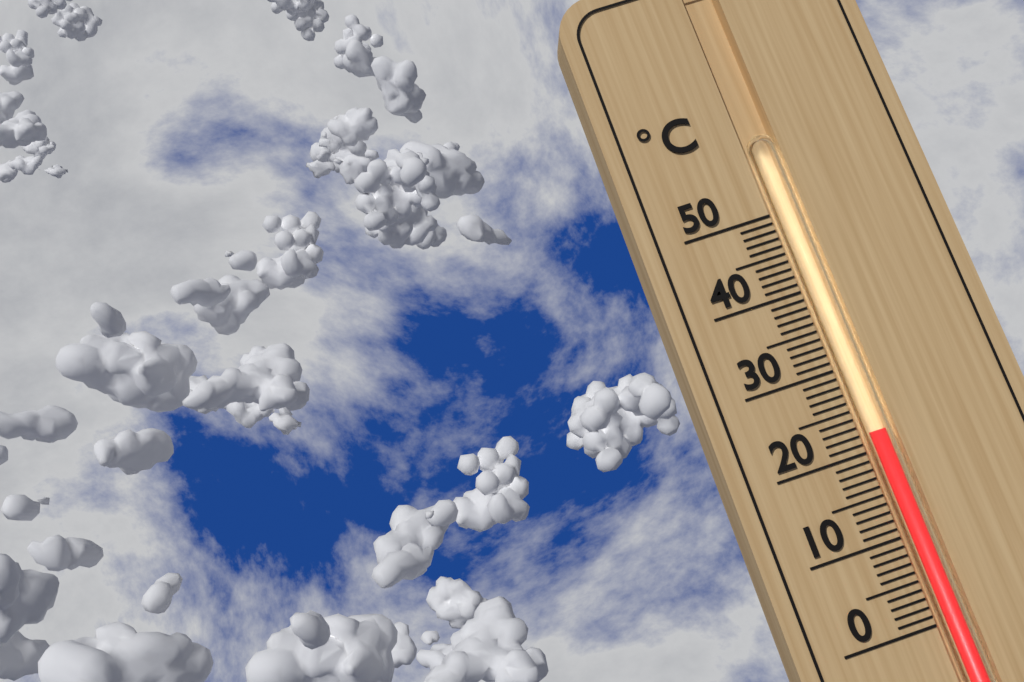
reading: 22 °C
